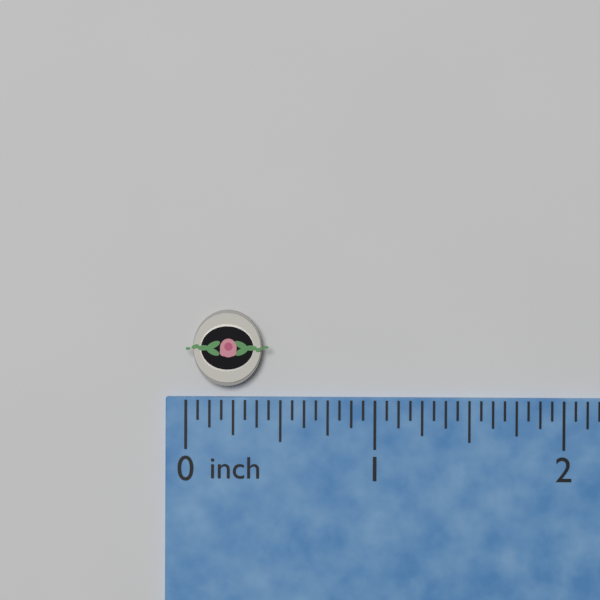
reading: 0.4375 inch
